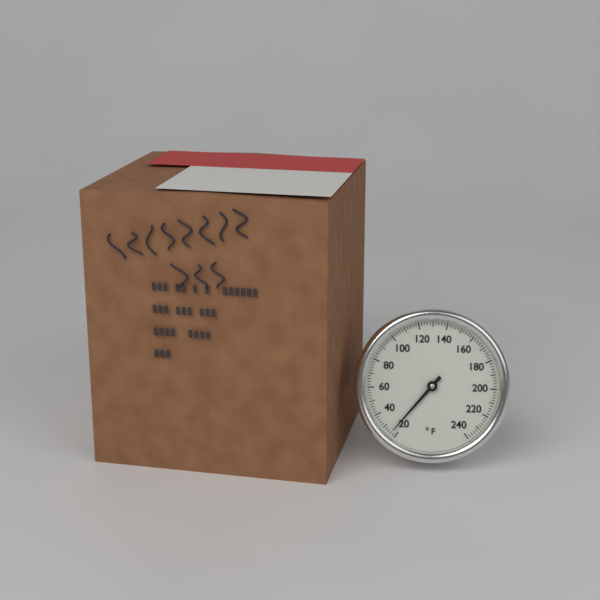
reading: 24 °F
